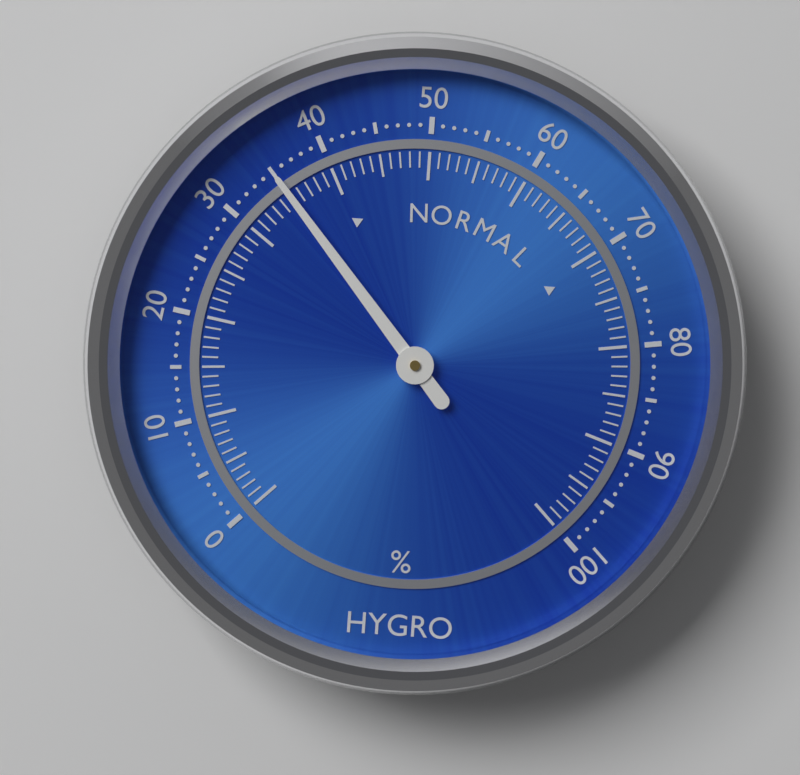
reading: 35 %
